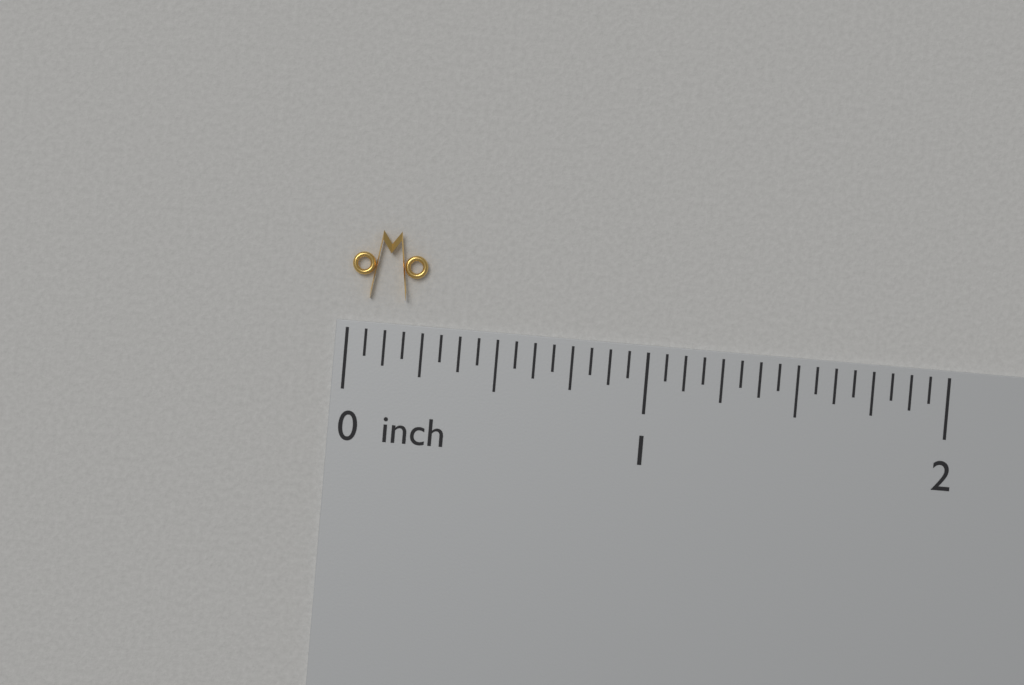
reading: 0.2500 inch
